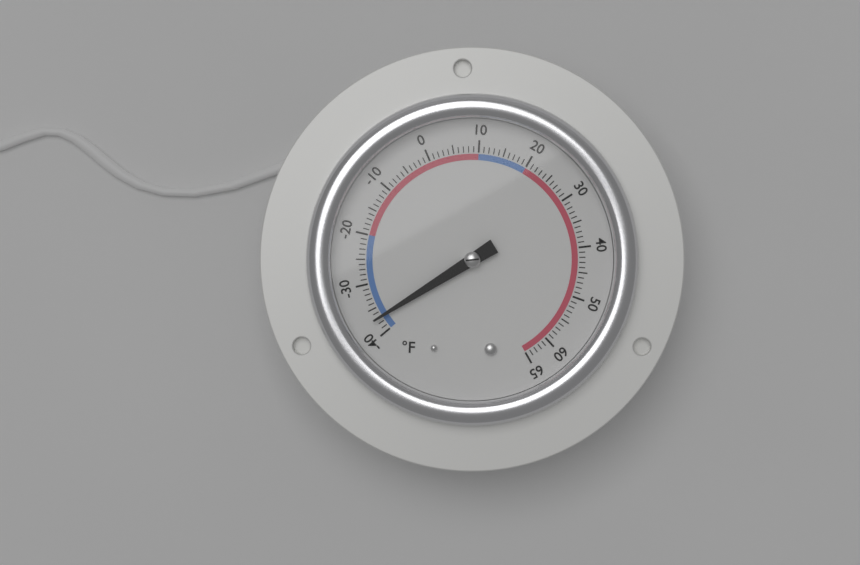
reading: -37 °F
